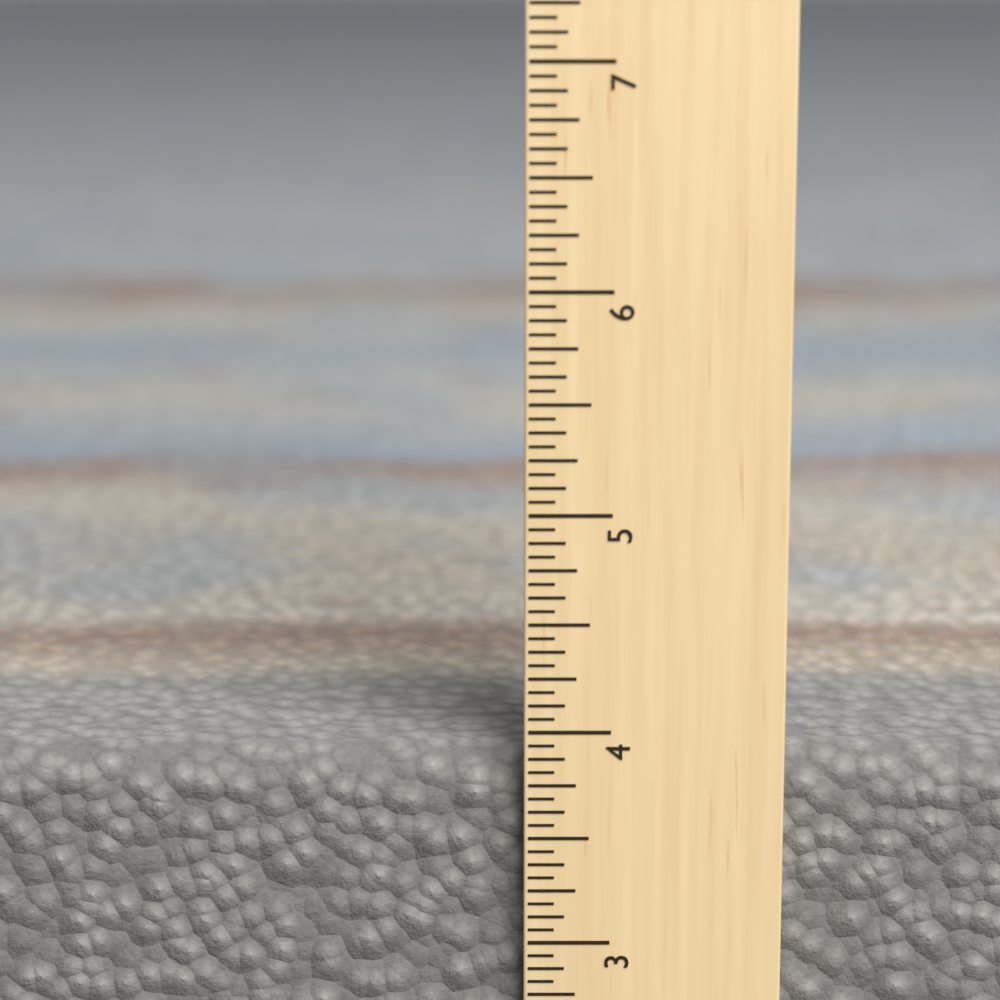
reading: 3.8750 in
